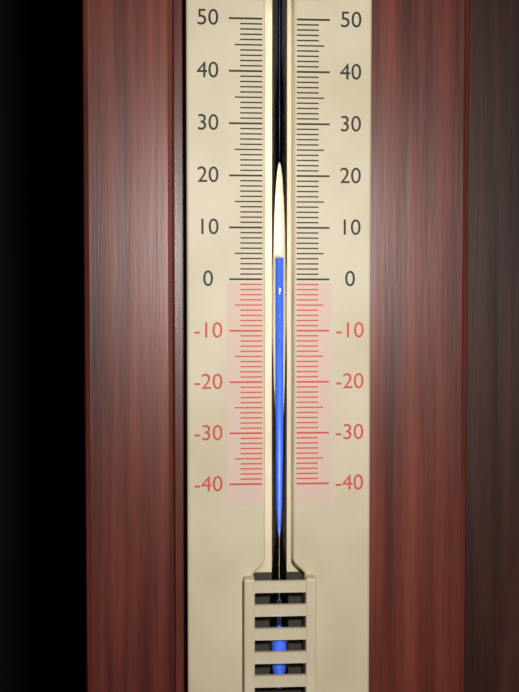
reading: 4 (no unit)
